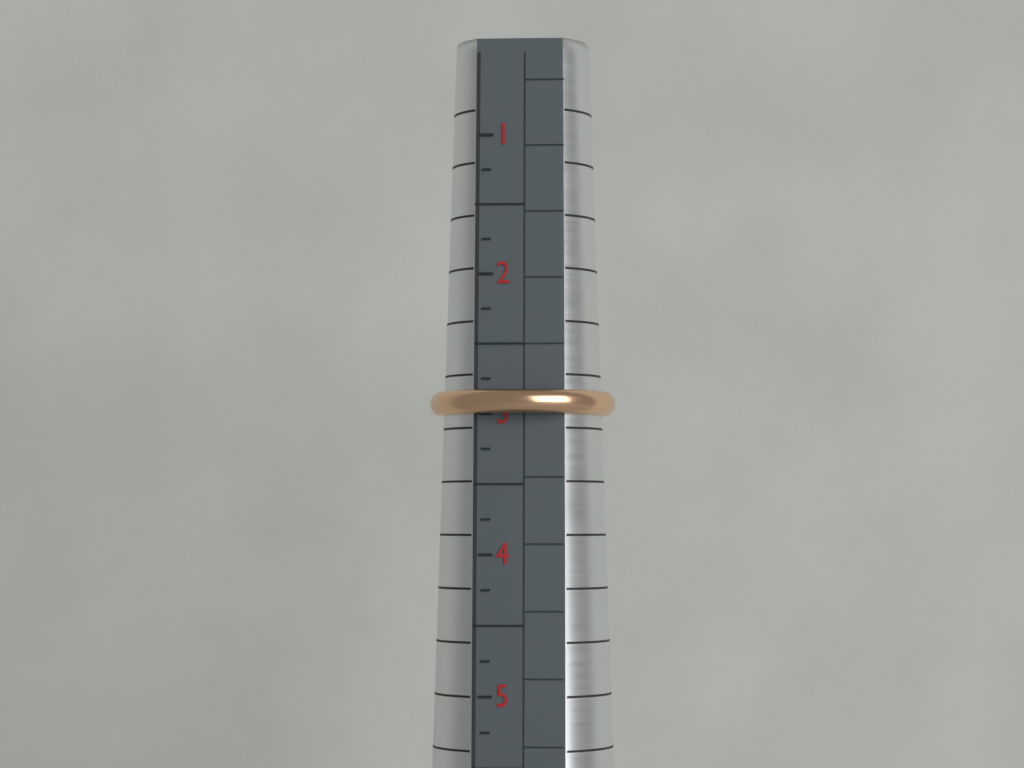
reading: 3.00 (no unit)
